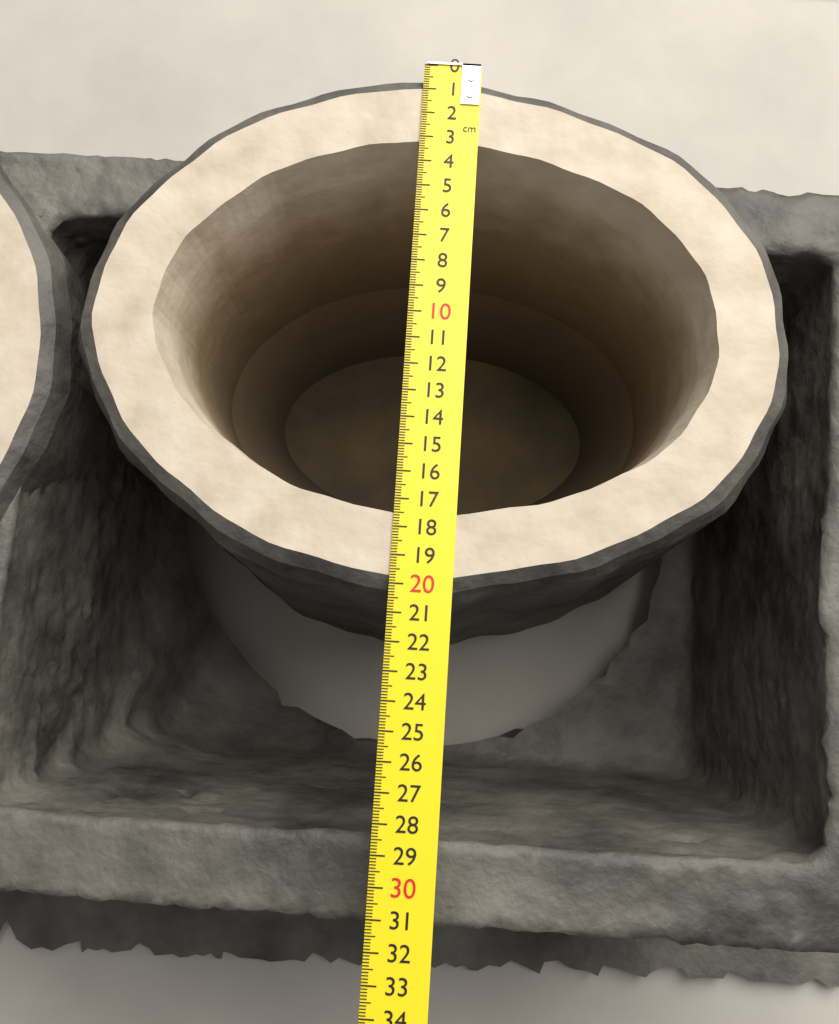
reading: 20.7 cm
